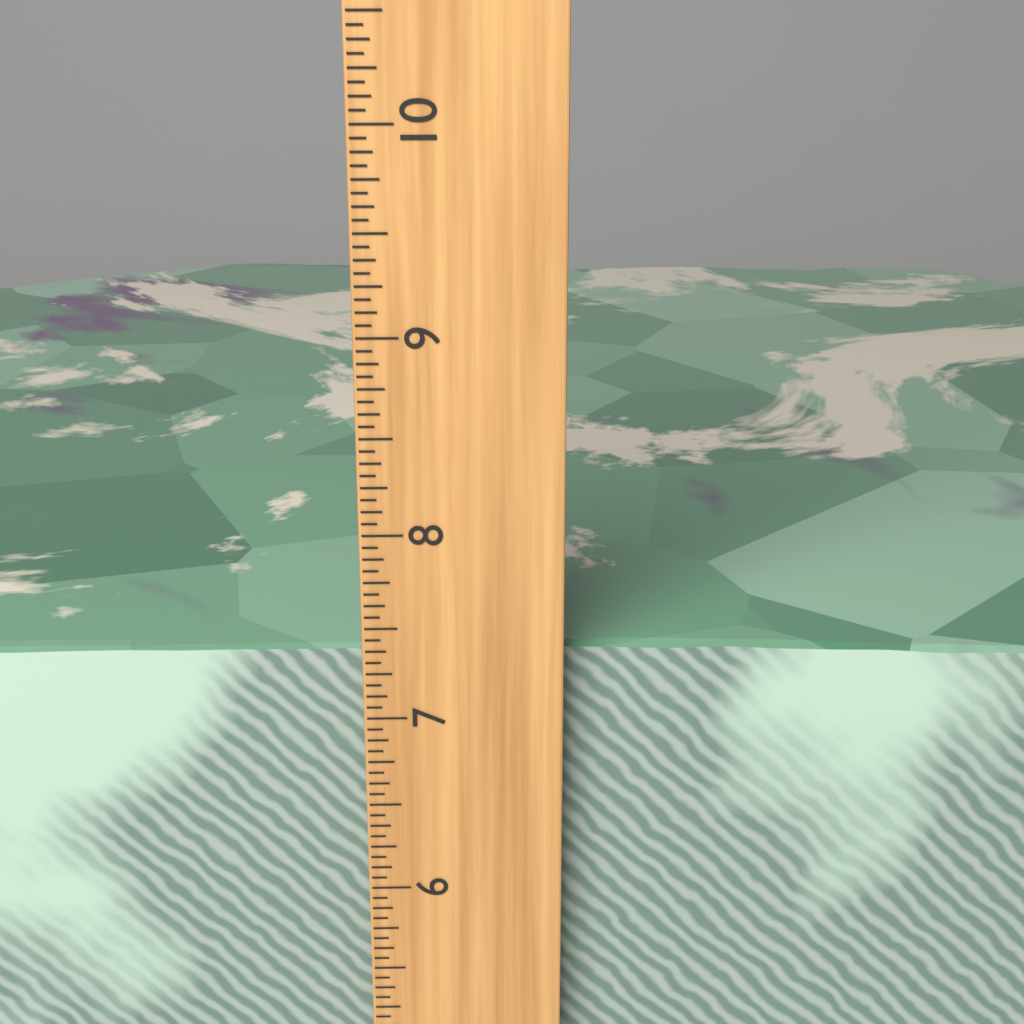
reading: 7.3125 inch
